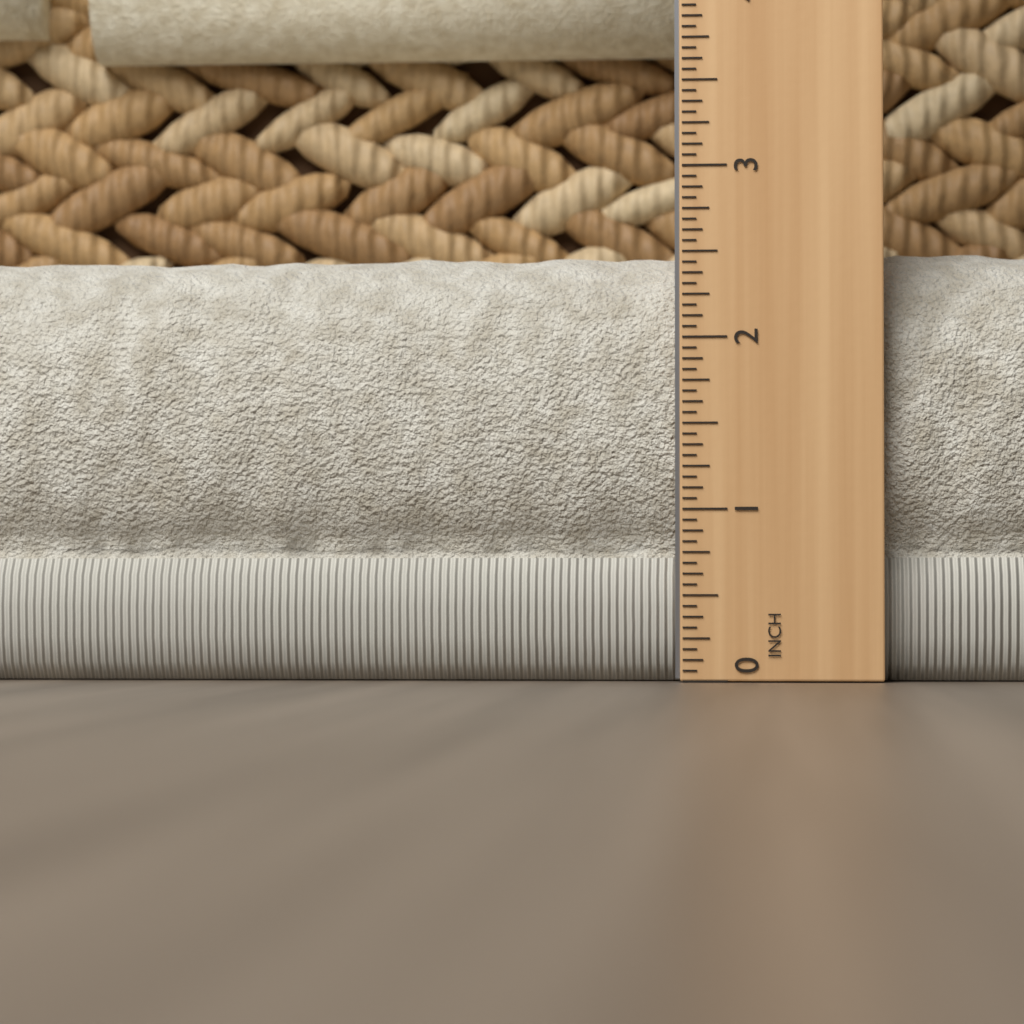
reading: 2.5625 in
